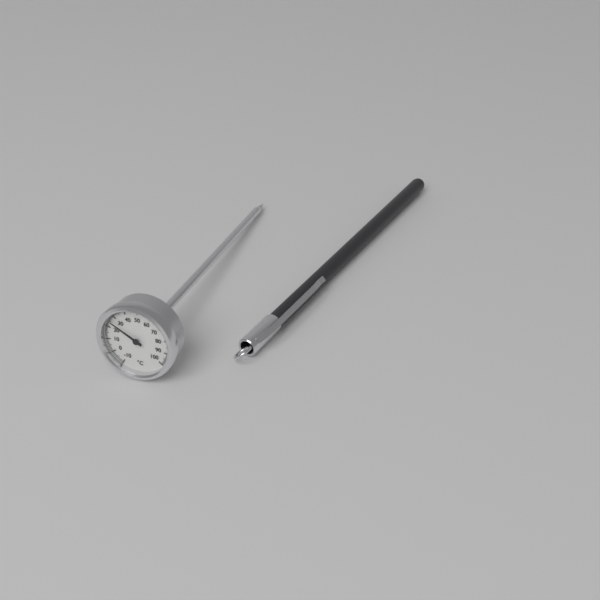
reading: 25 °C
